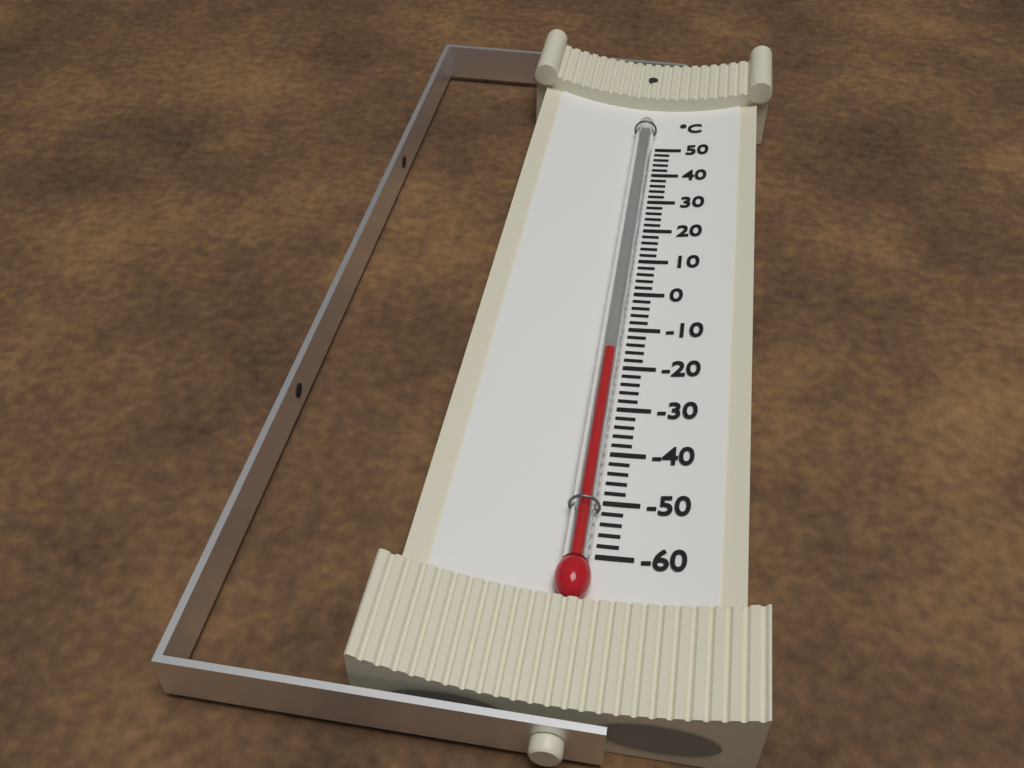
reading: -18 °C
